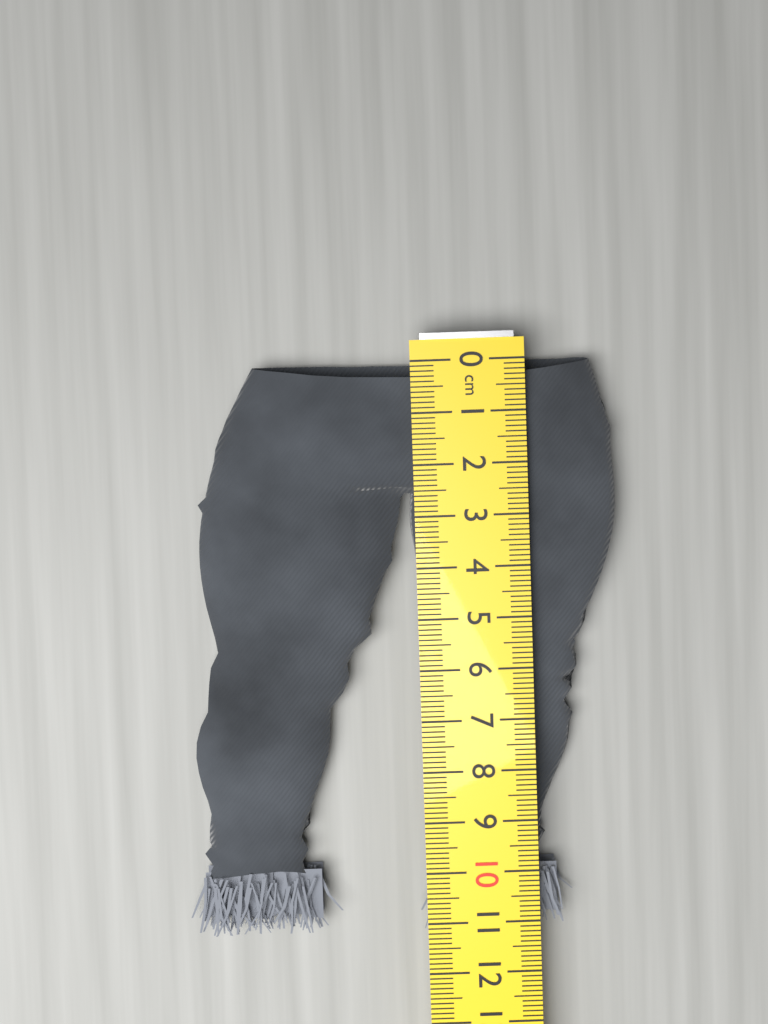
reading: 11.2 cm
